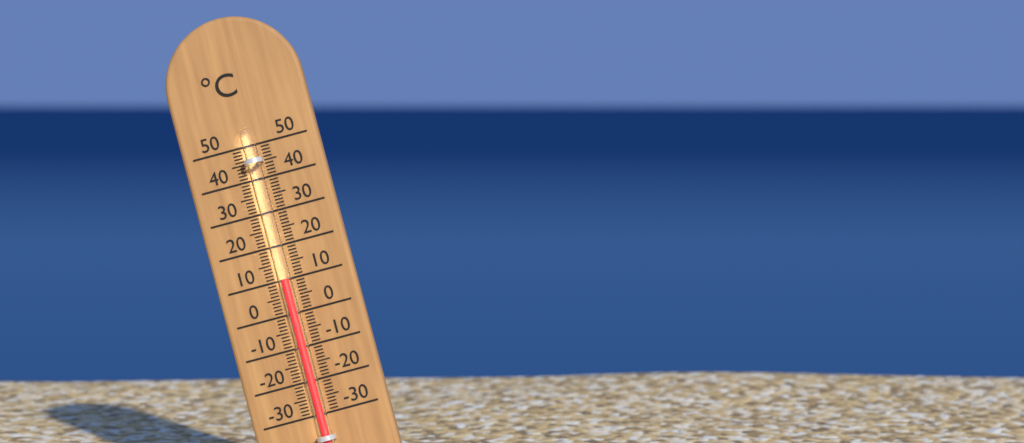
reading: 10 °C
